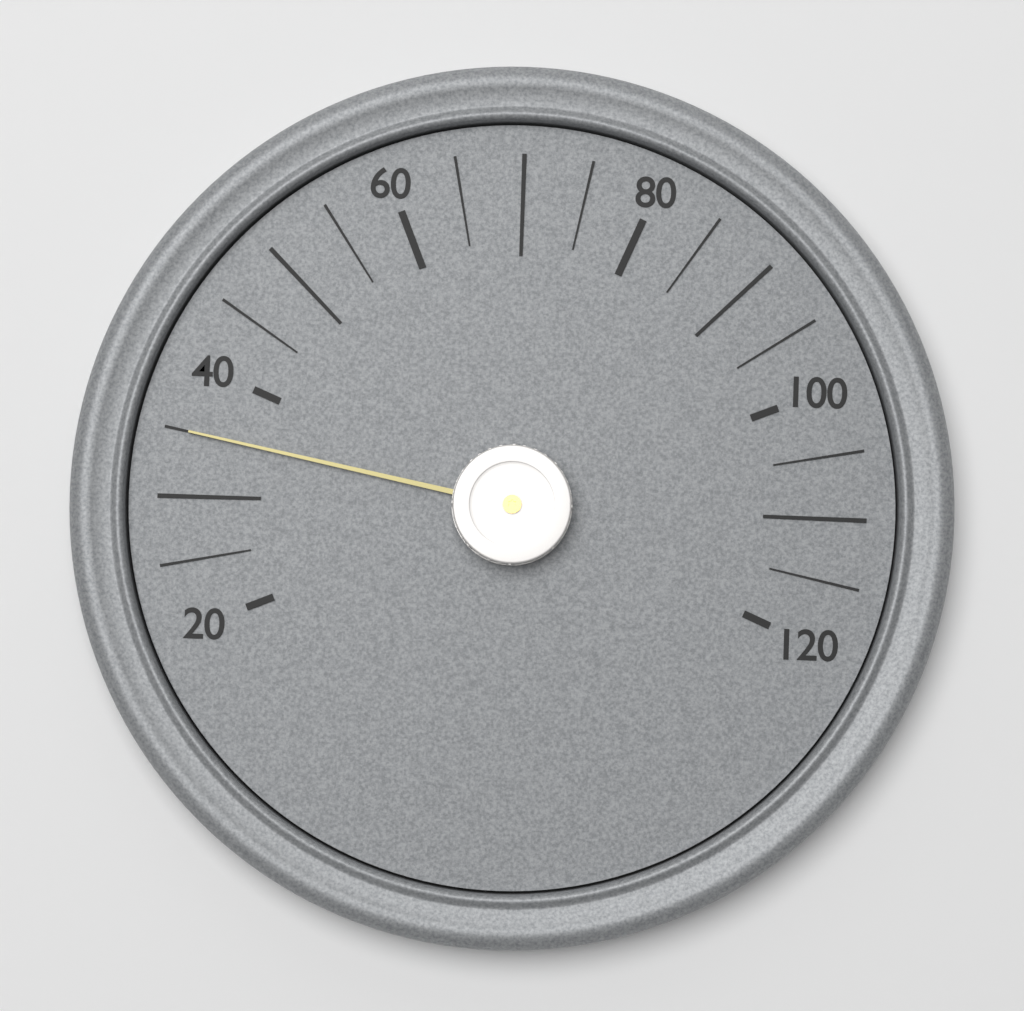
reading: 35 (no unit)
